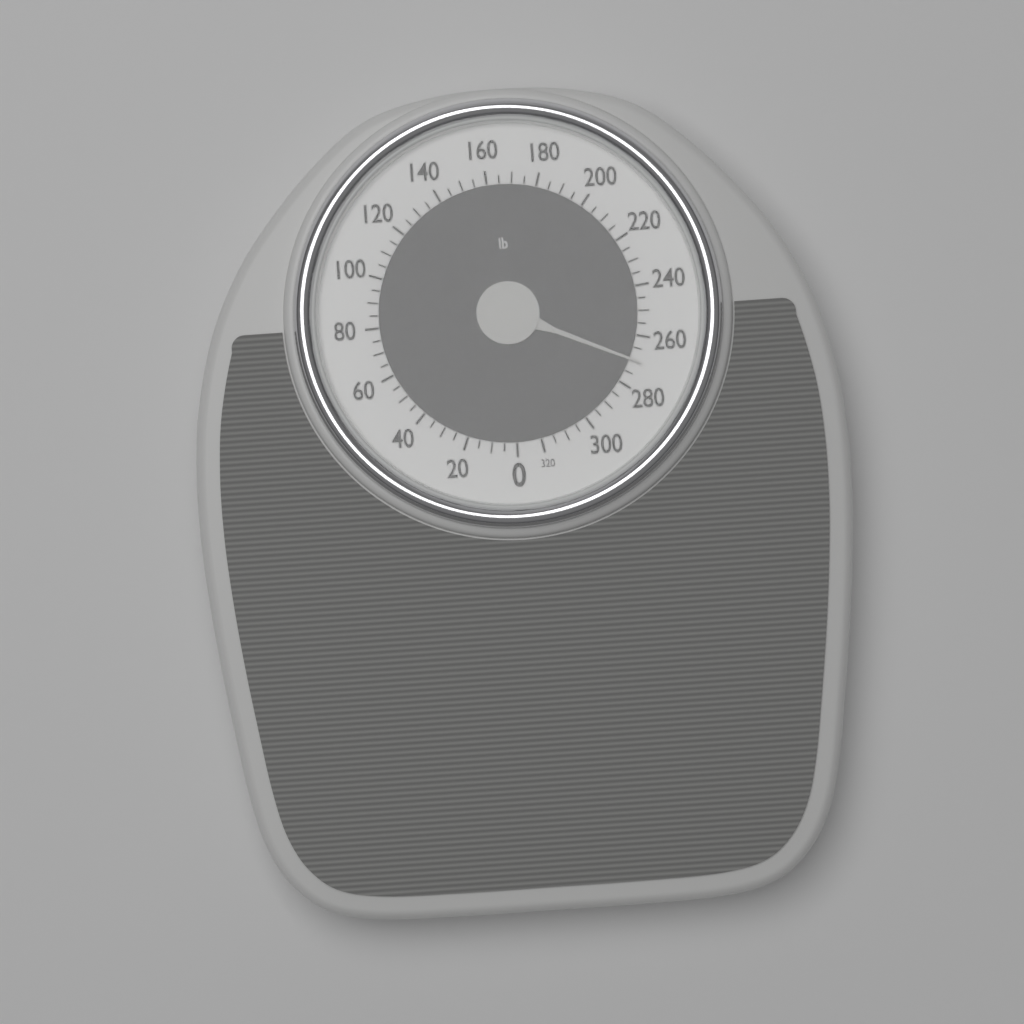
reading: 270 lb
